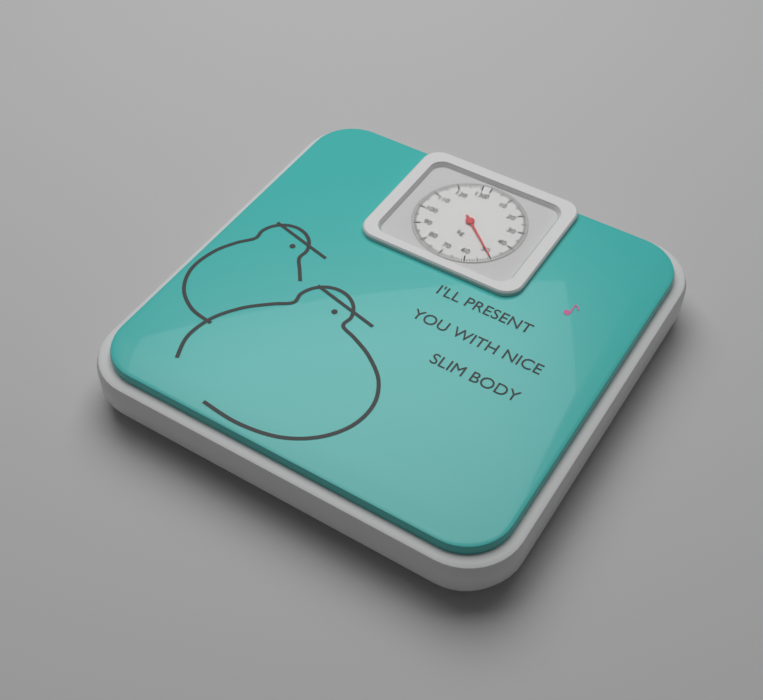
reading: 50 kg
